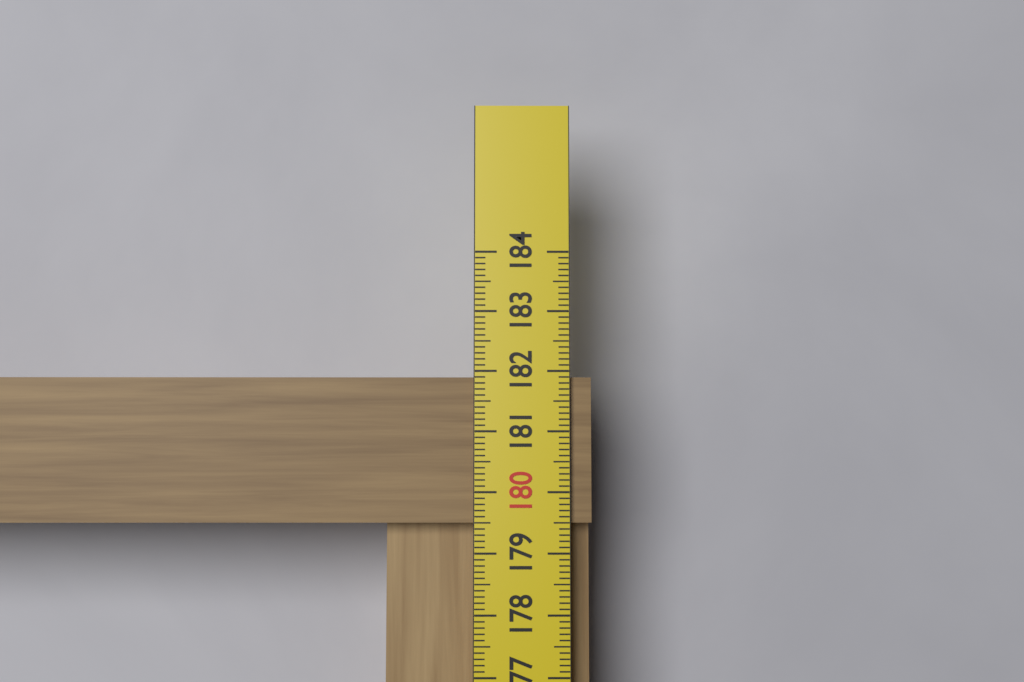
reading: 181.9 cm
